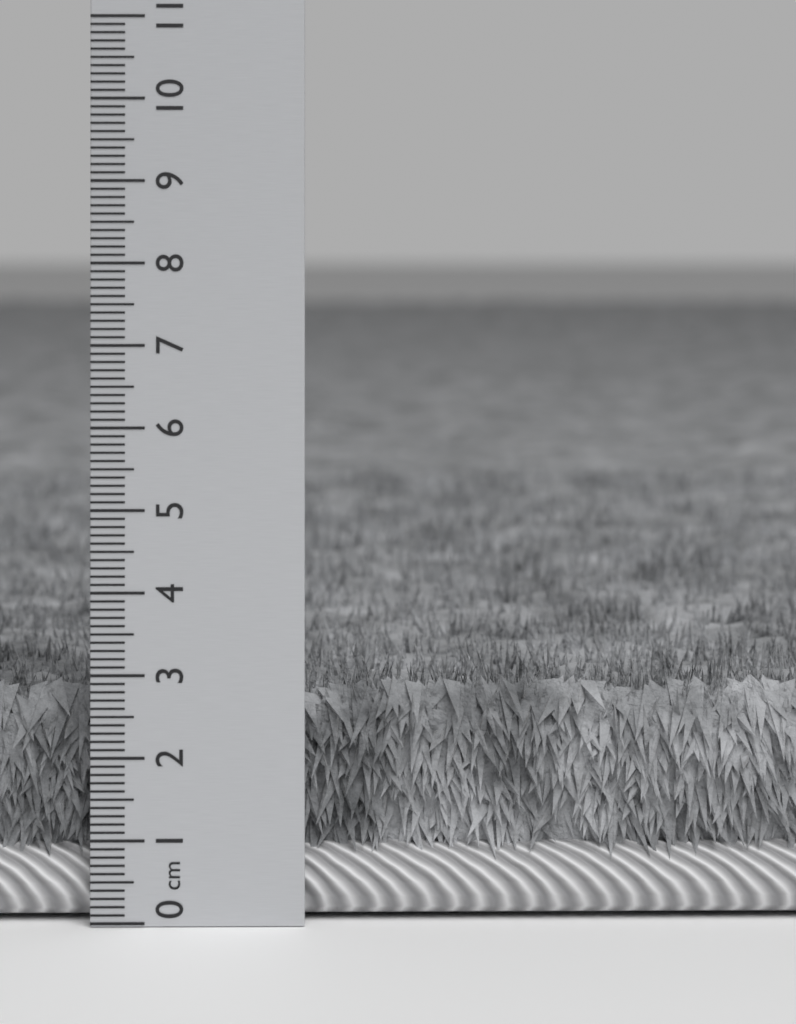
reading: 2.9 cm
